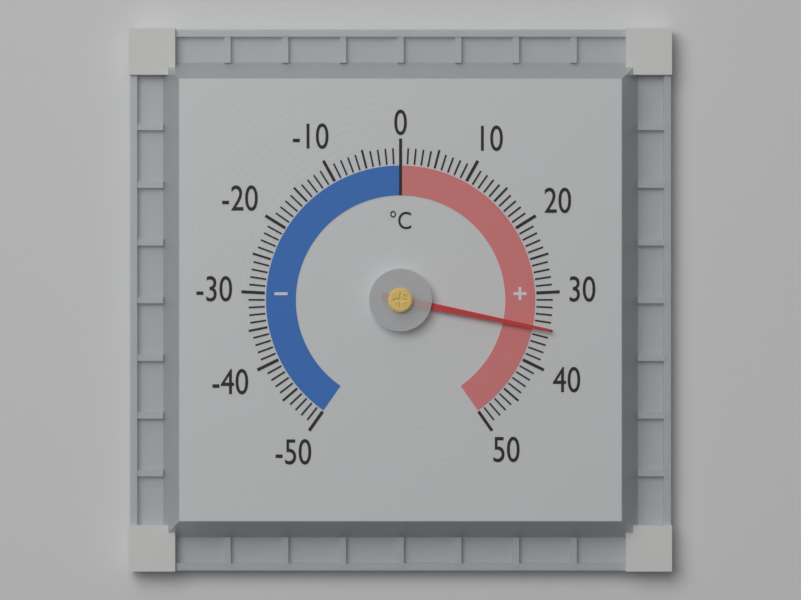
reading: 35 °C
